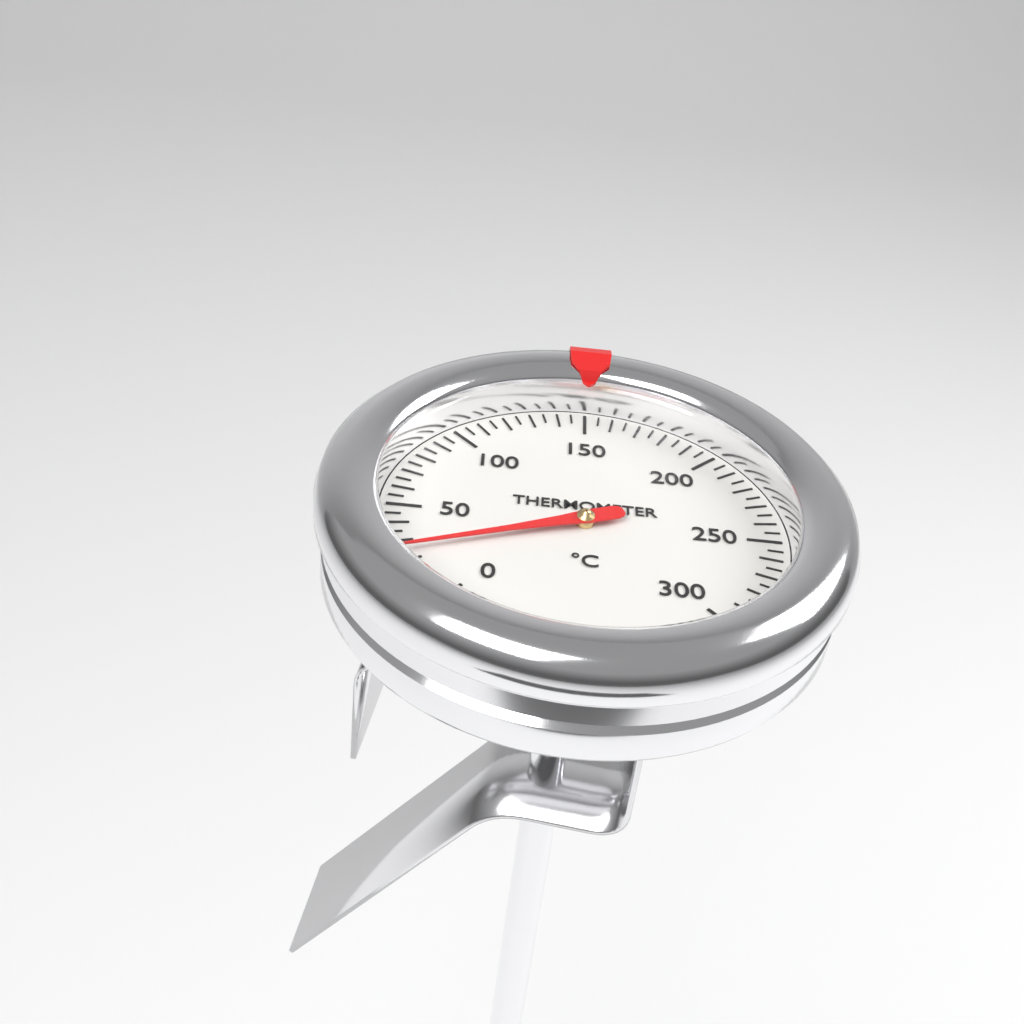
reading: 25 °C
